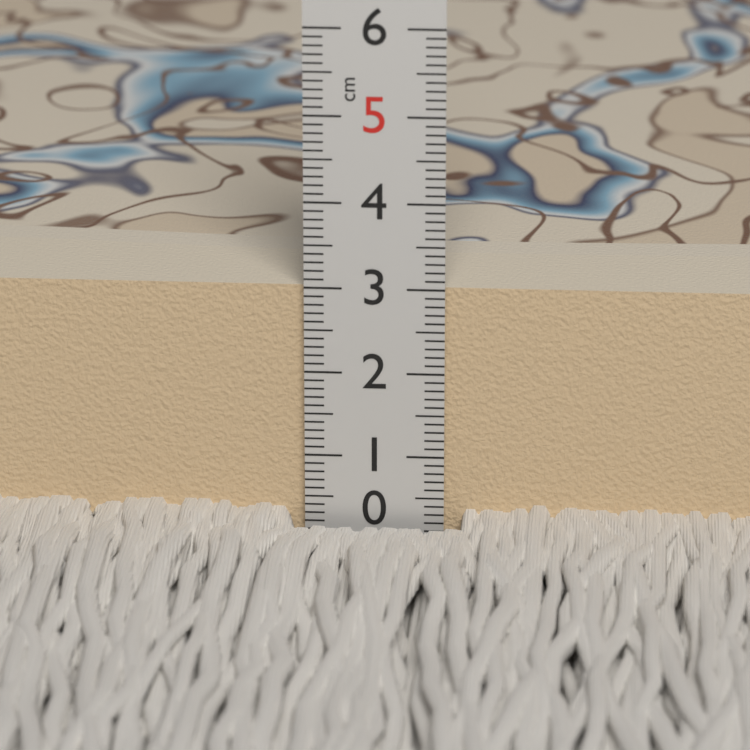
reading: 3.0 cm
